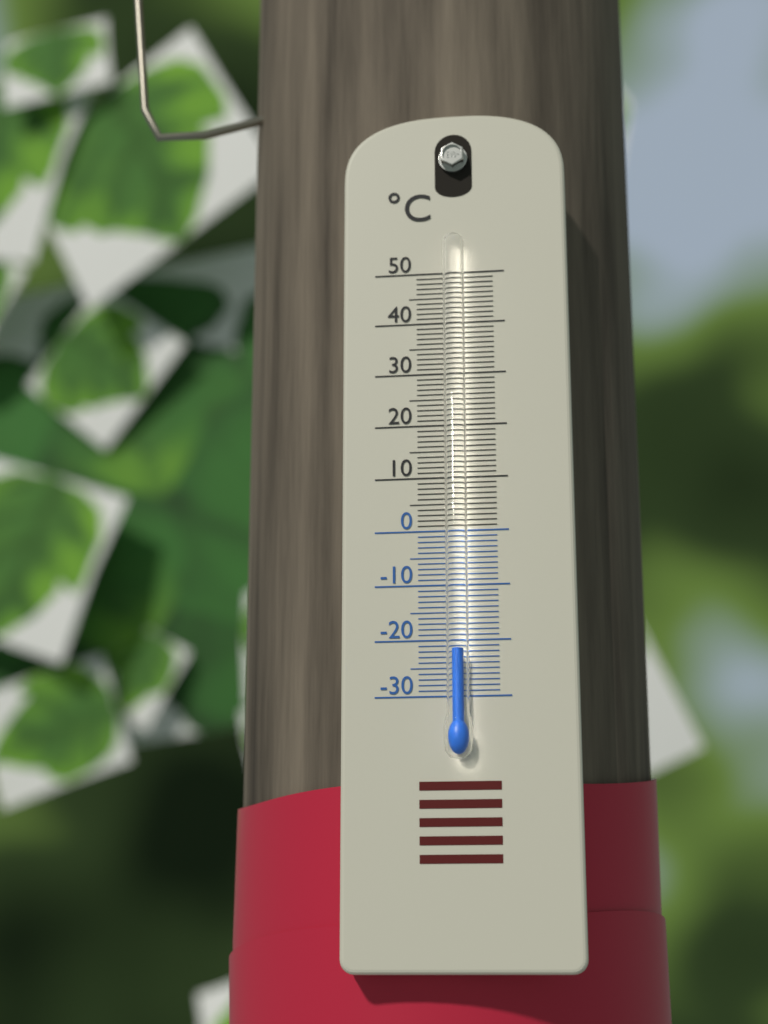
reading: -22 °C
